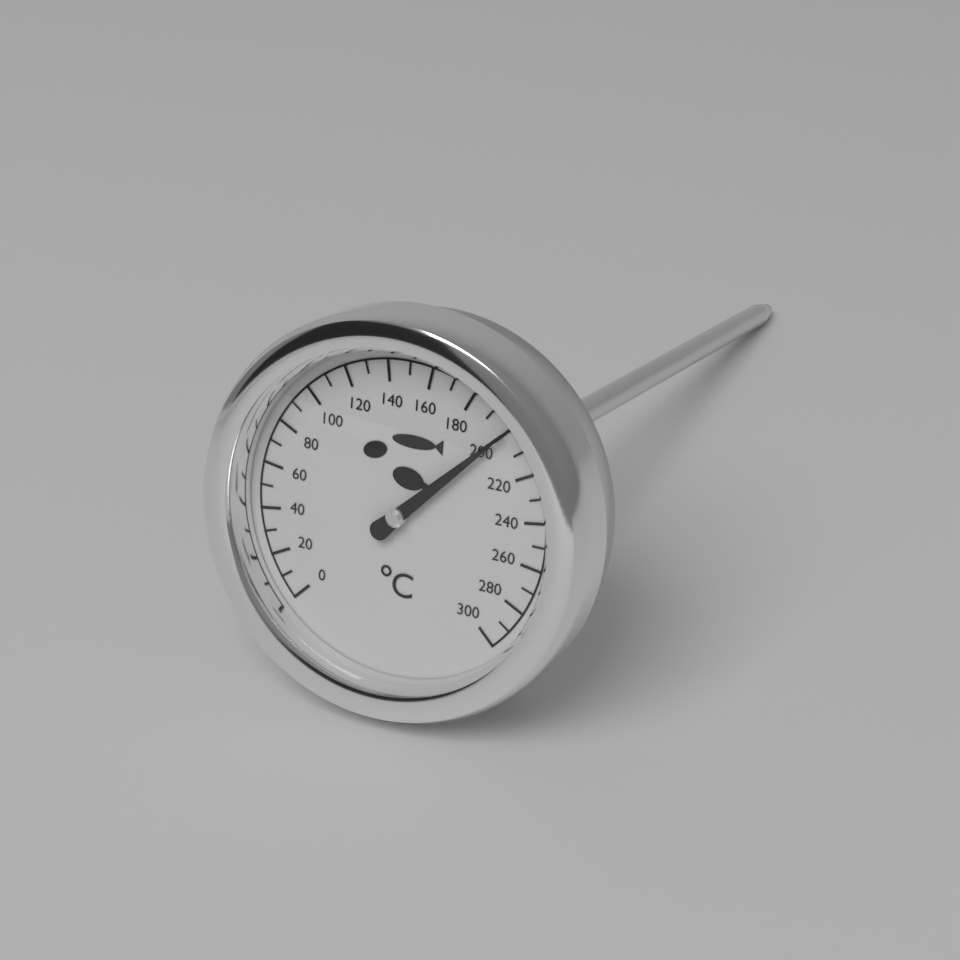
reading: 200 °C
